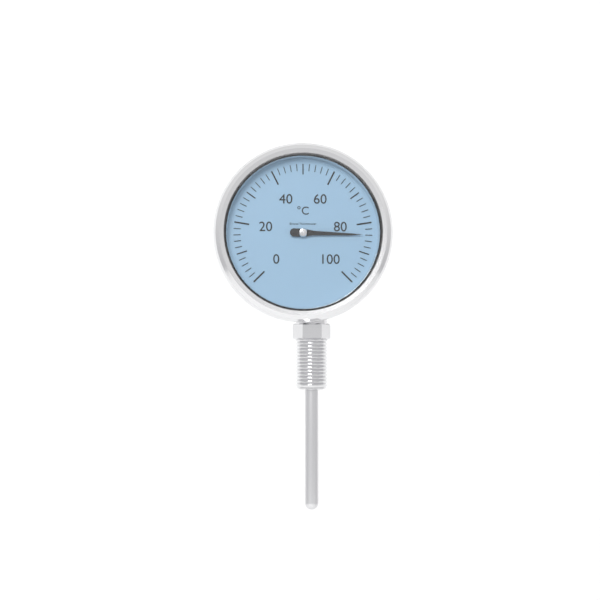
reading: 84 °C
